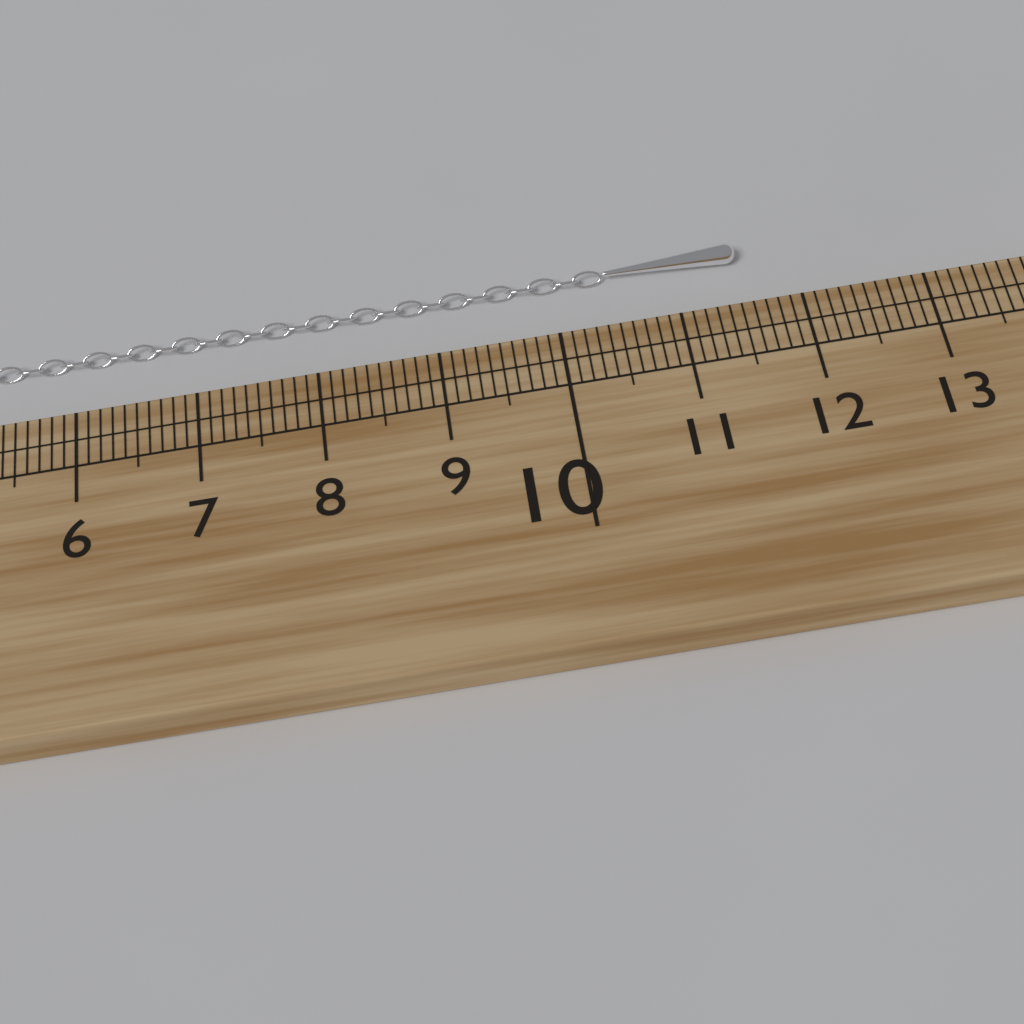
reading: 11.6 cm
